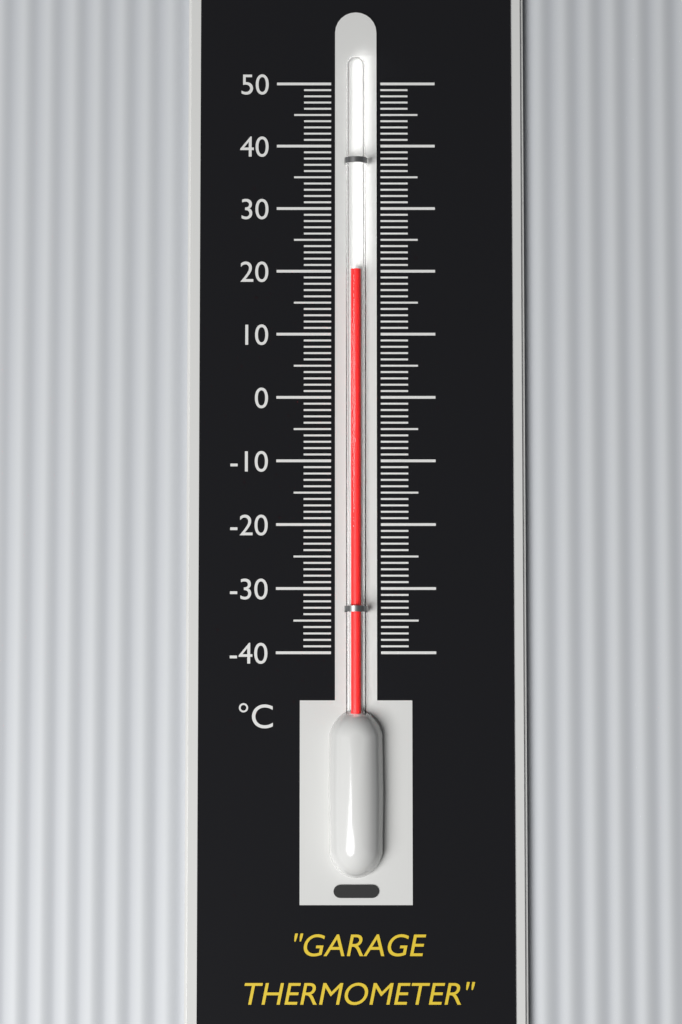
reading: 20 °C
